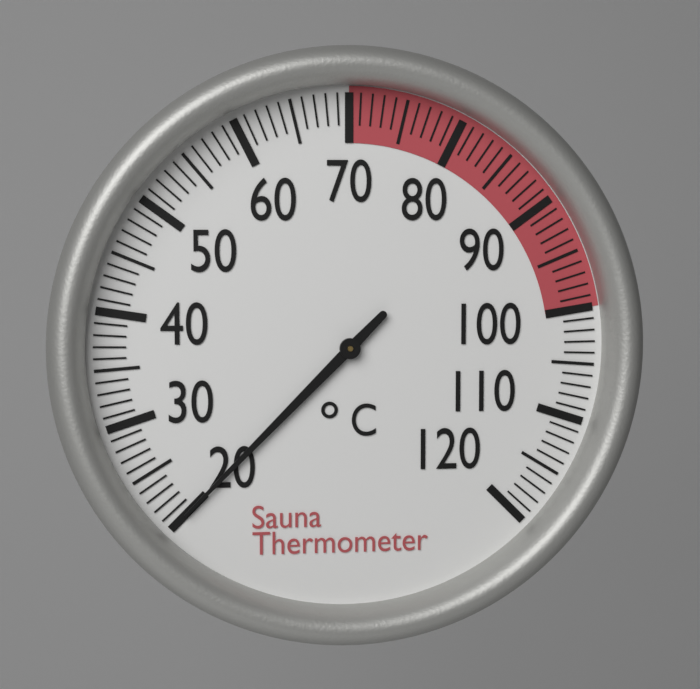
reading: 20 °C
